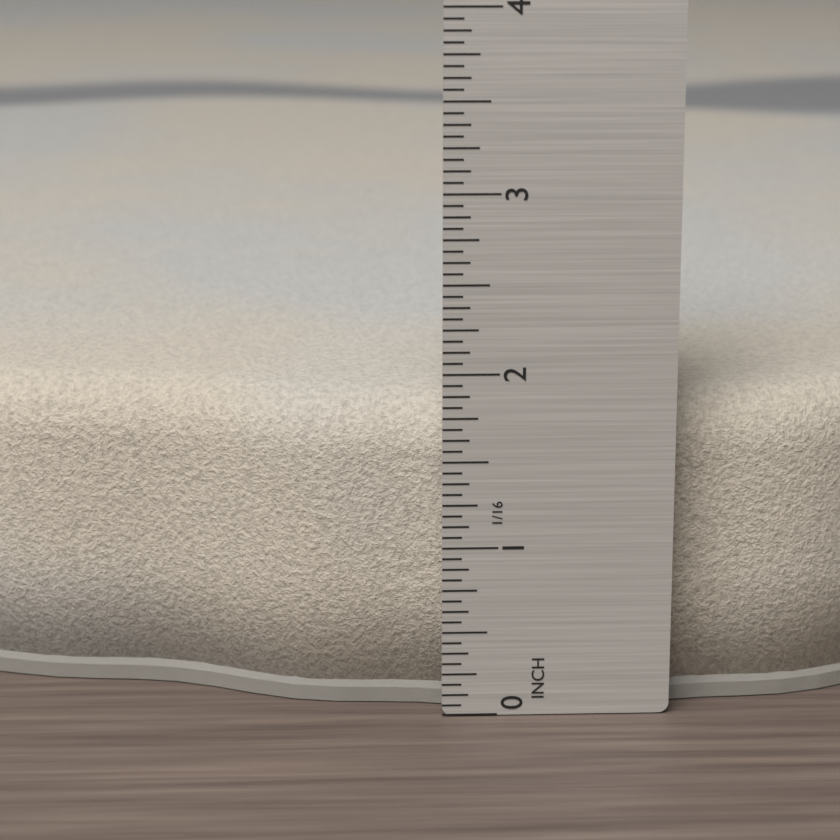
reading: 1.8125 in
